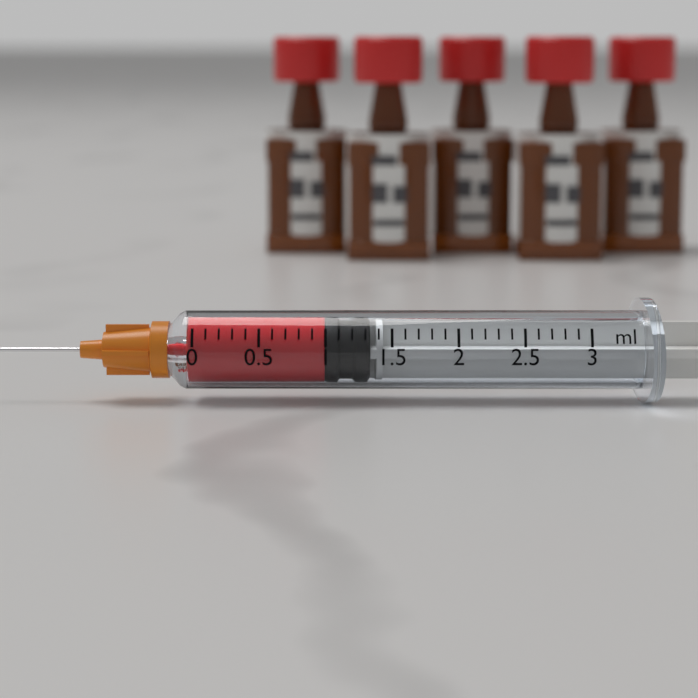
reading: 1.0 ml
